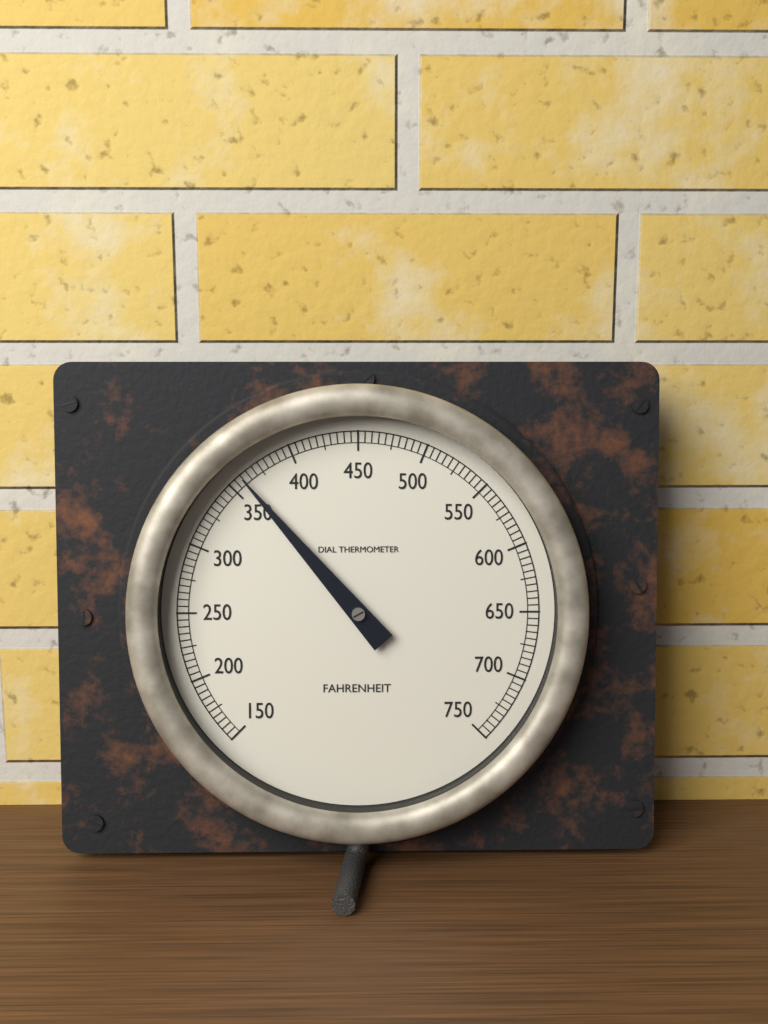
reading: 360 °F
